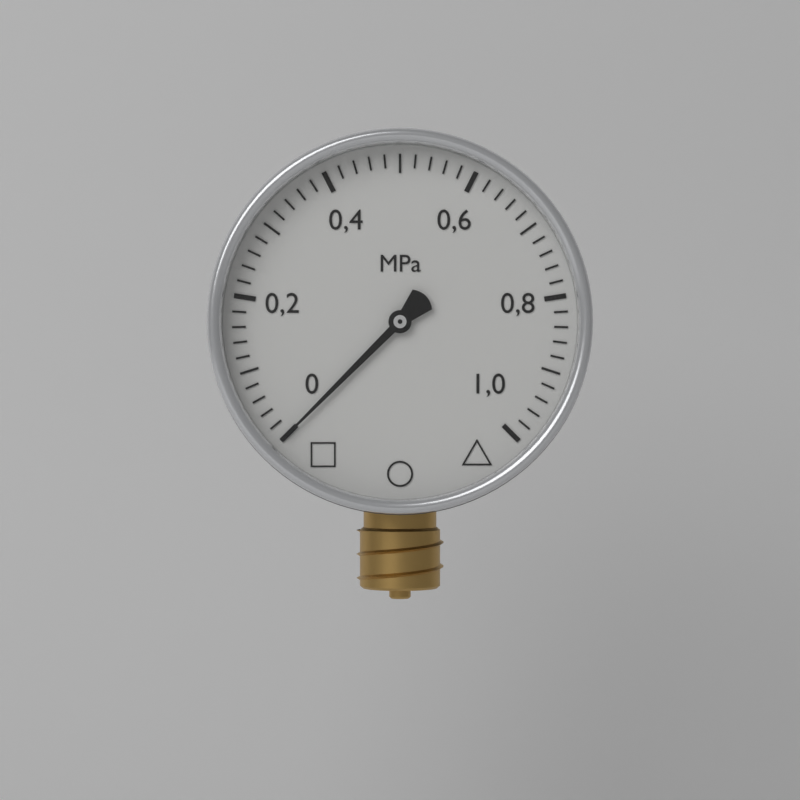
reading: 0.00 MPa
